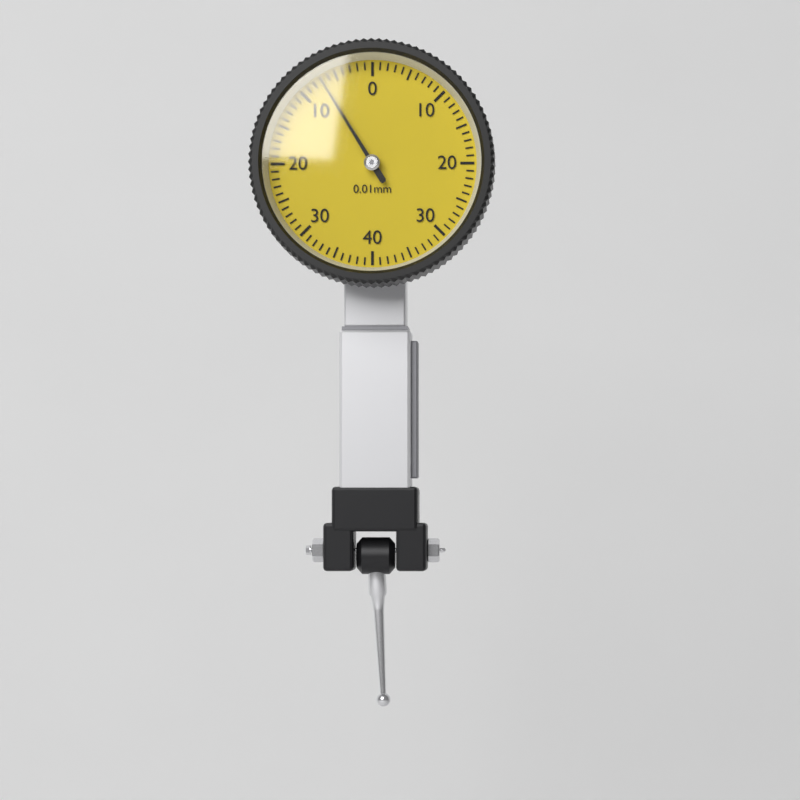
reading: 0.07 mm
